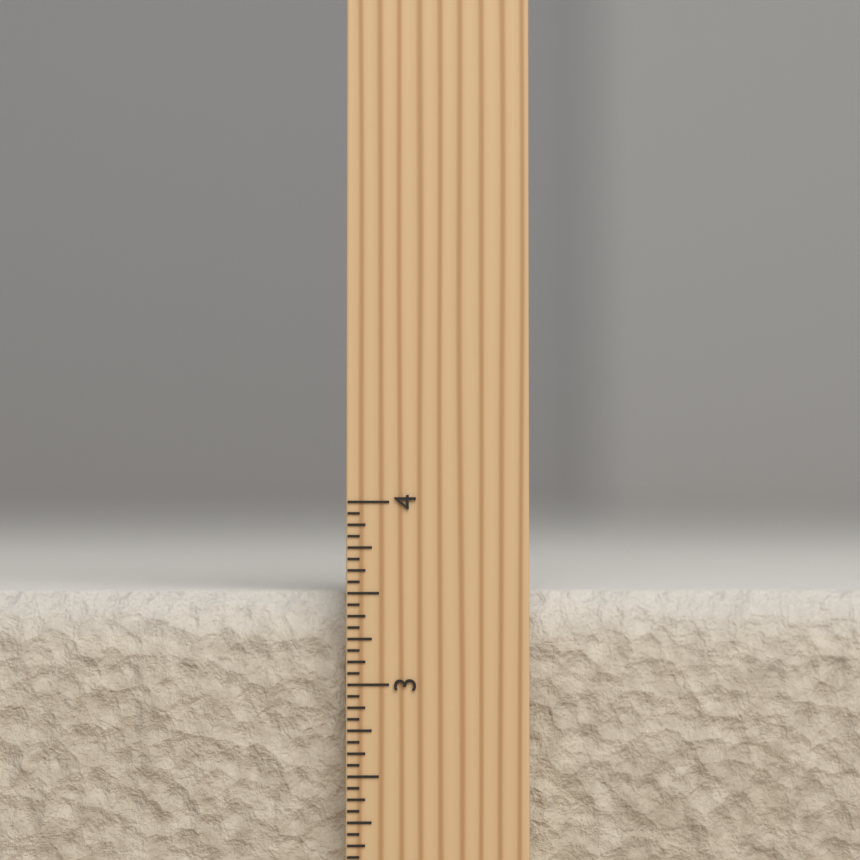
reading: 3.5000 inch
